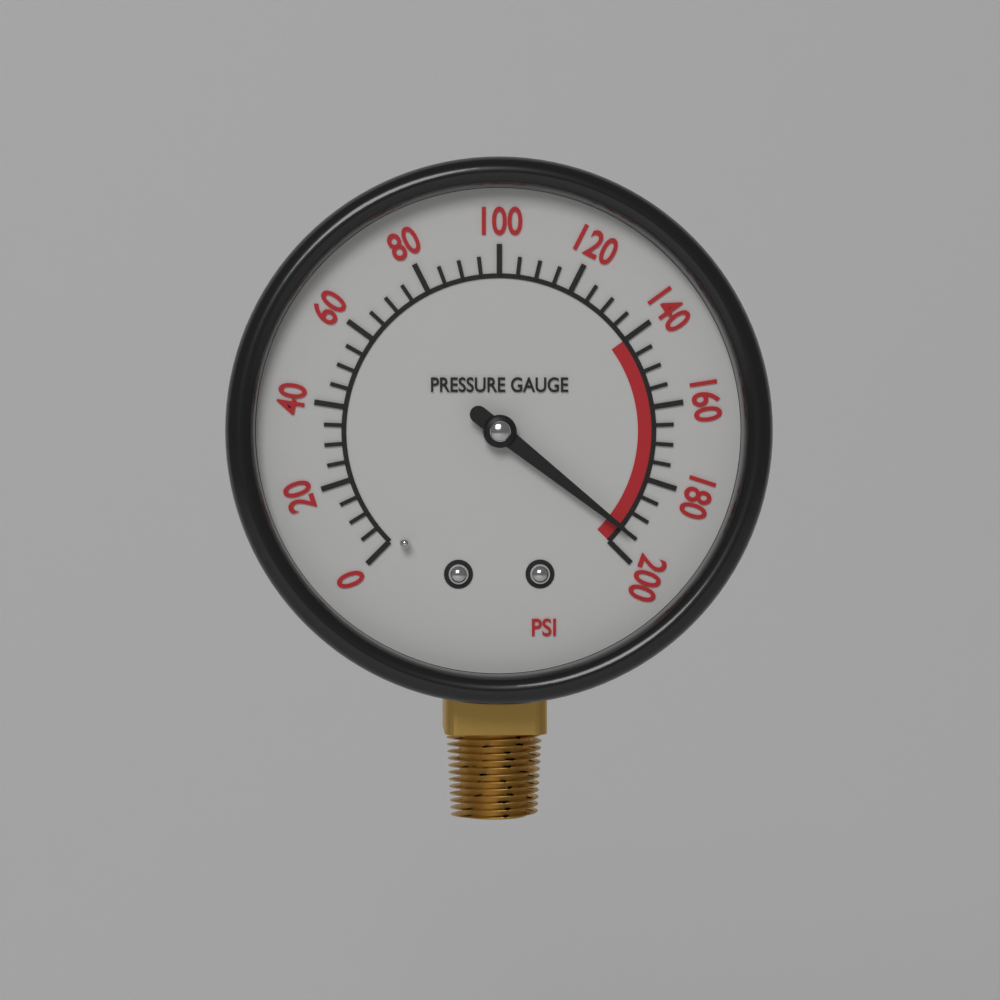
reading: 195 psi
